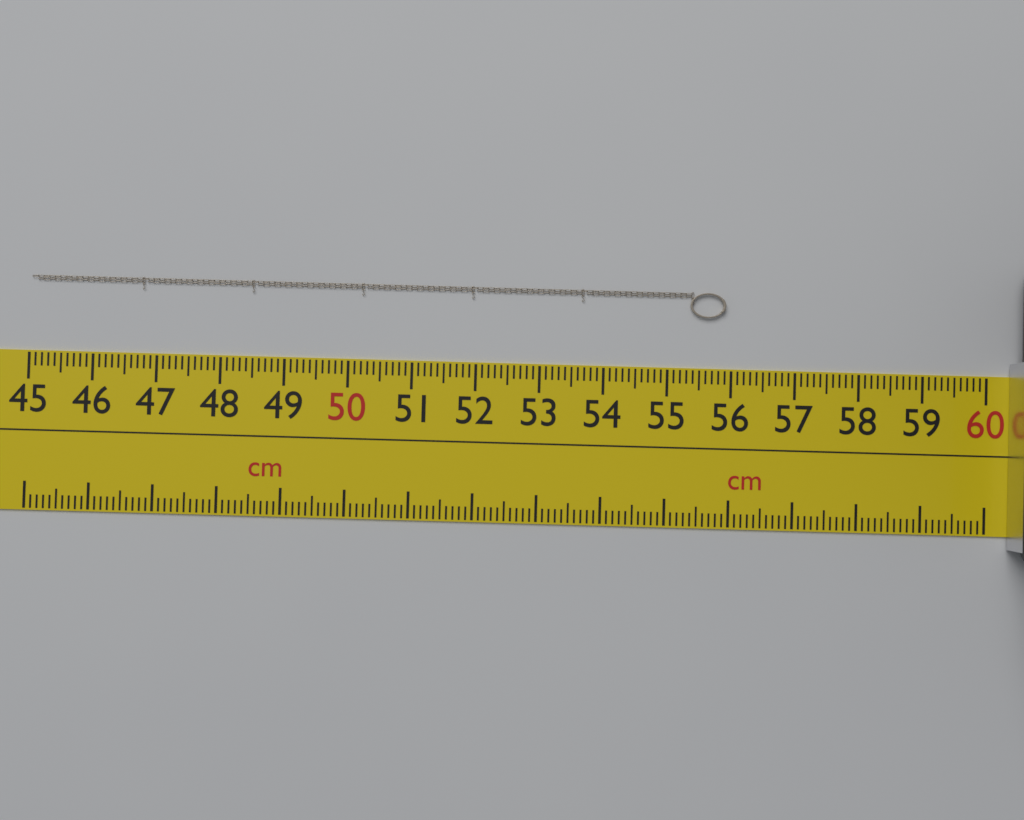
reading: 55.9 cm
